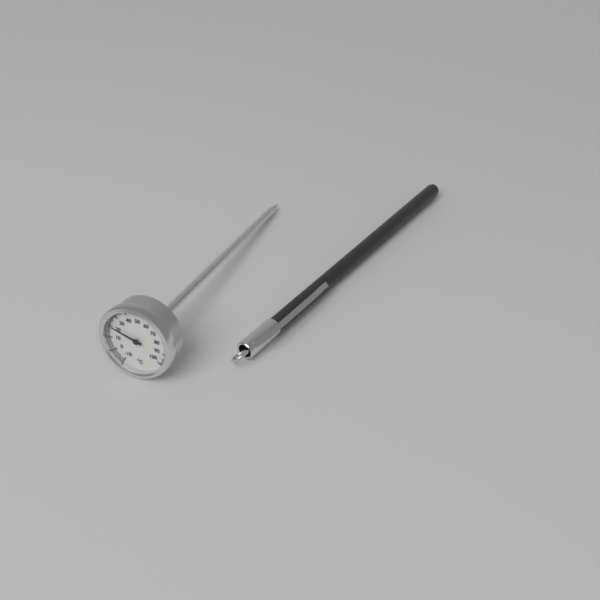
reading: 20 °C
